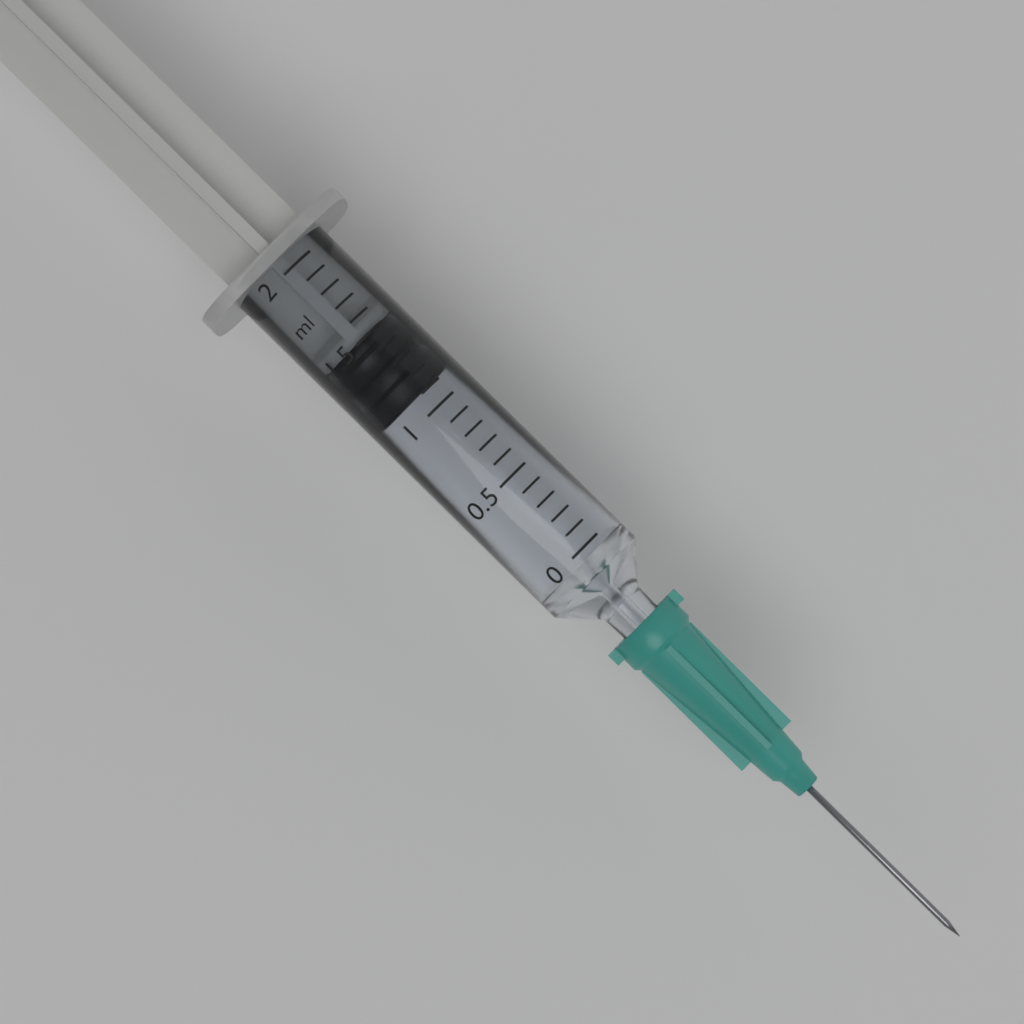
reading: 1.1 ml
